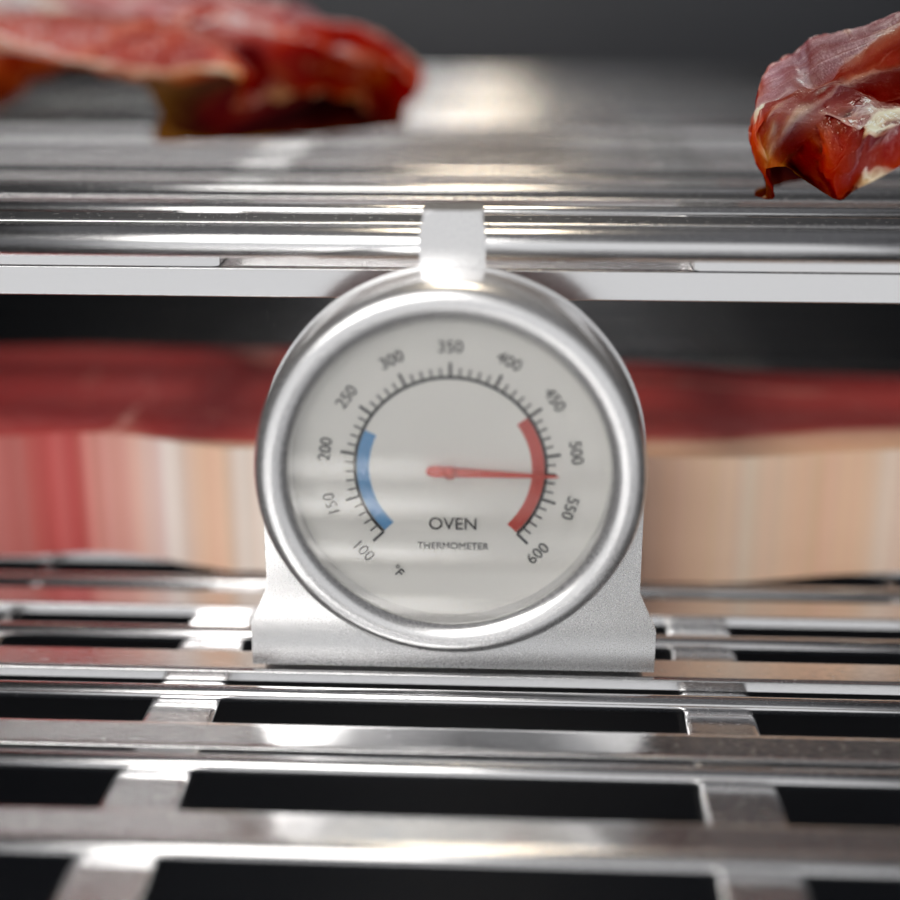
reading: 520 °F
